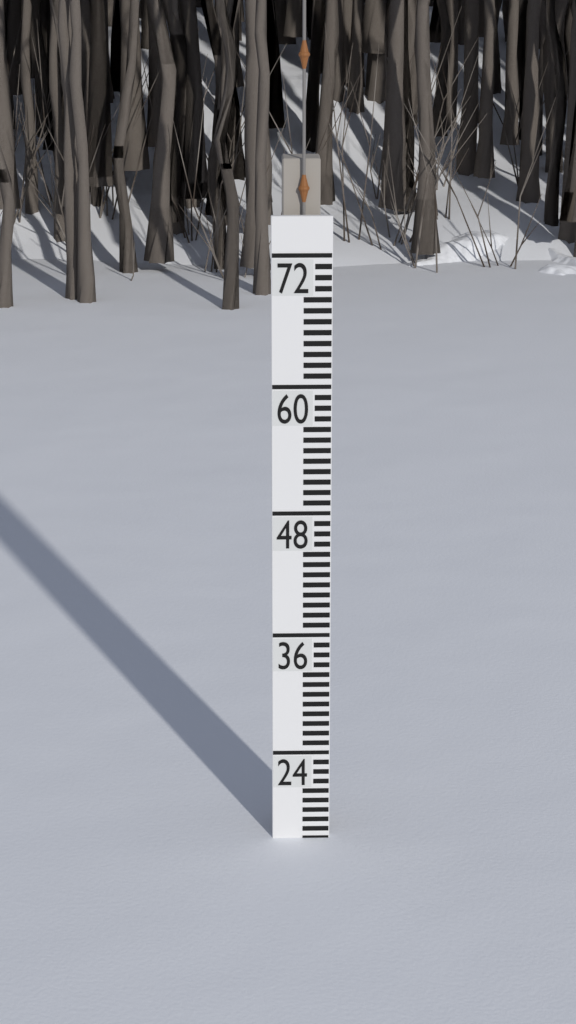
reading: 15 (no unit)
